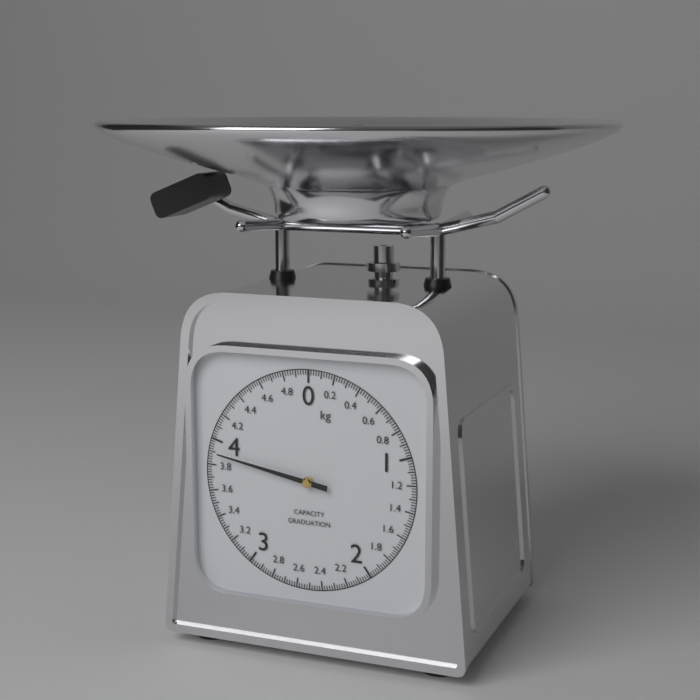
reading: 3.90 kg
